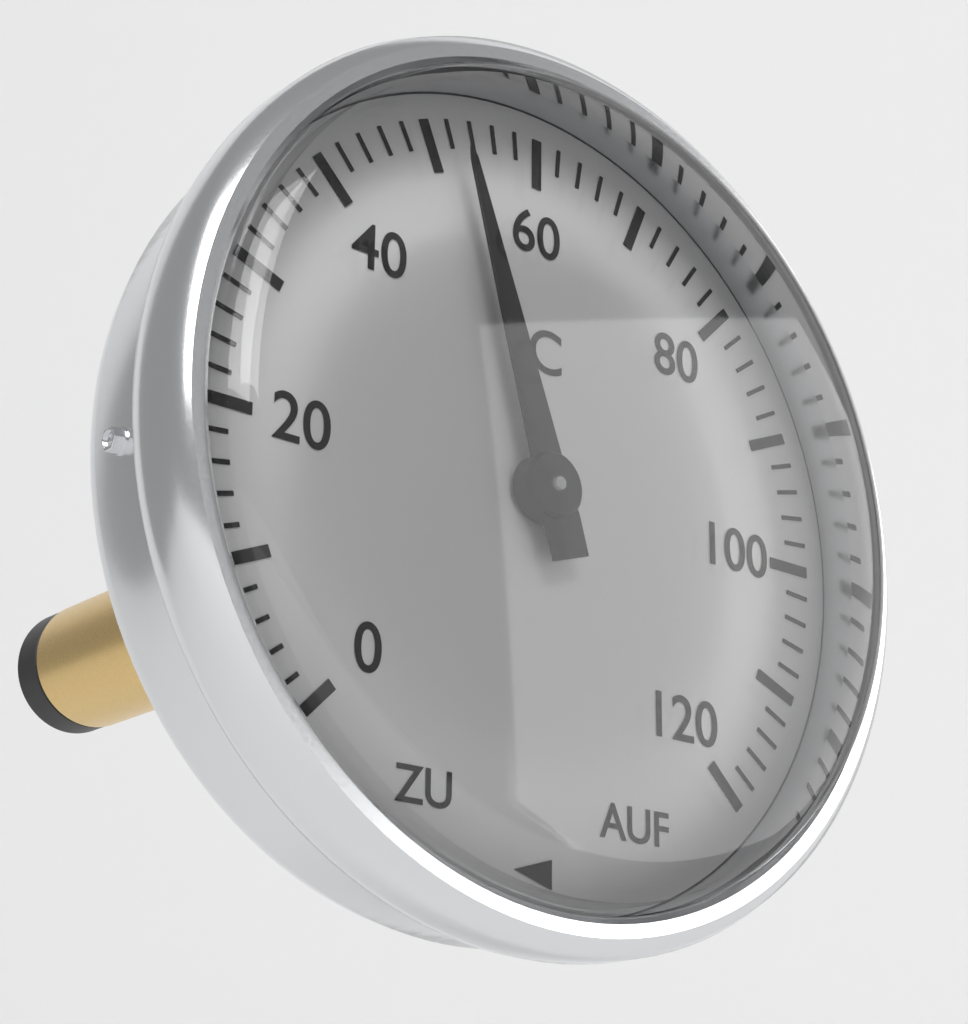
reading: 52 °C
